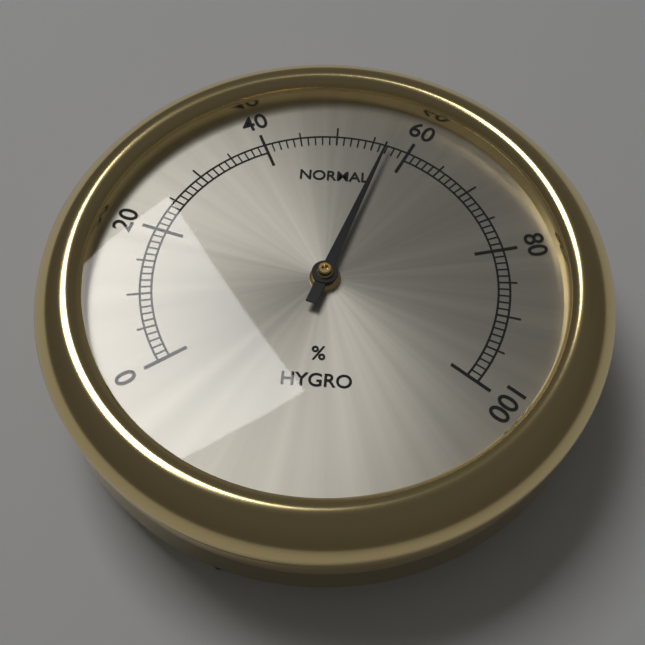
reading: 57 %
